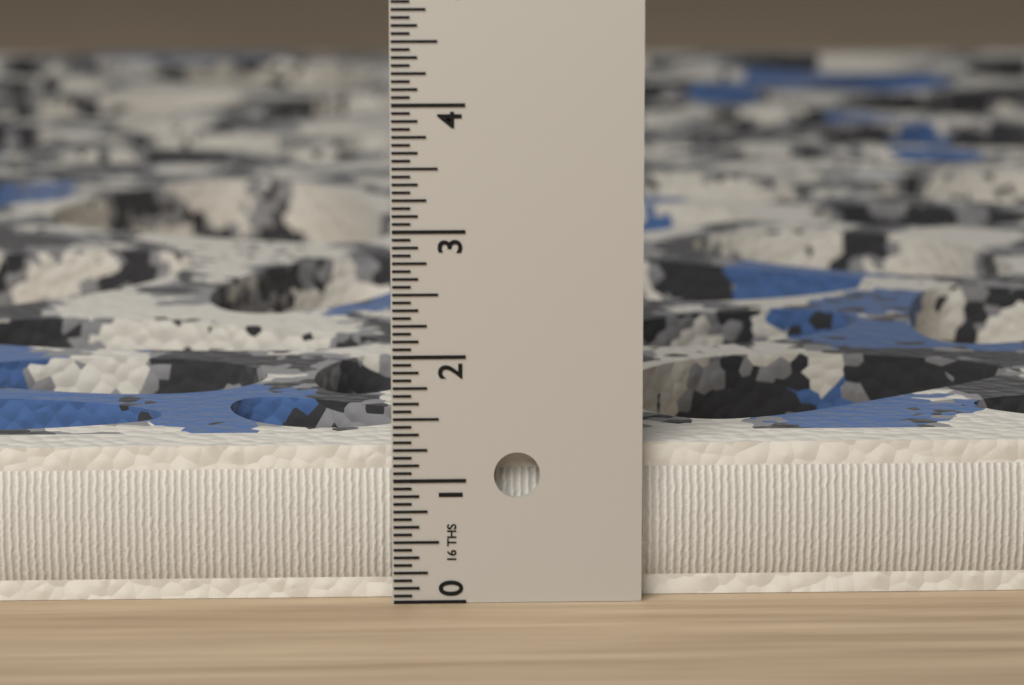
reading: 1.2500 in
